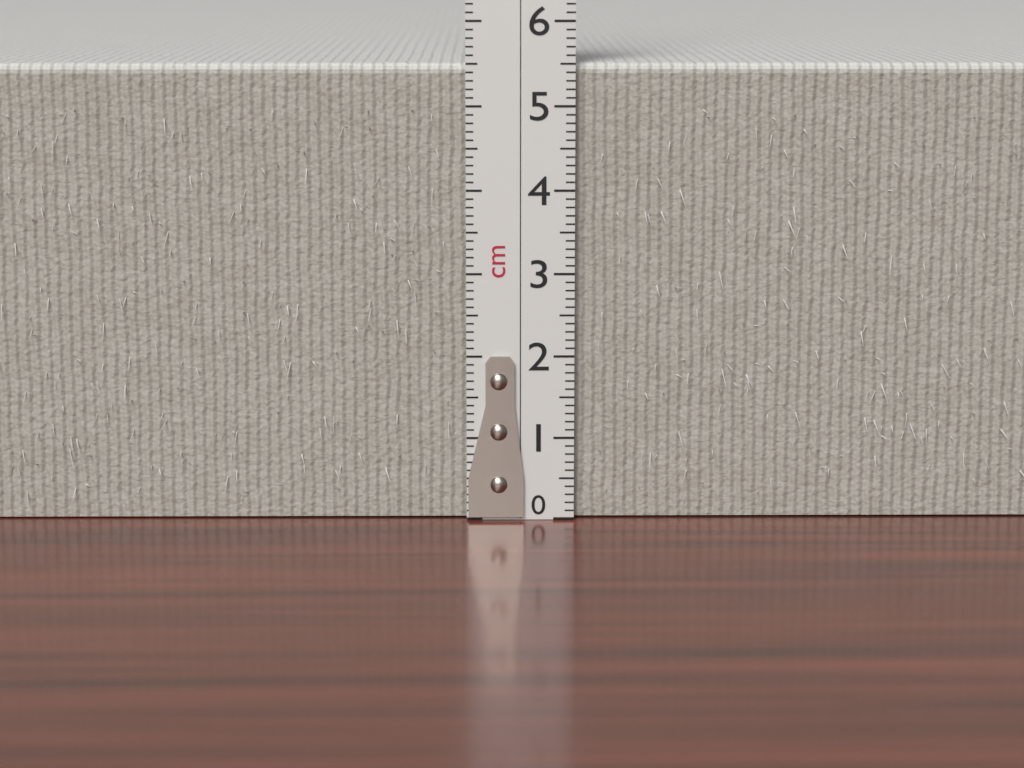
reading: 5.5 cm
